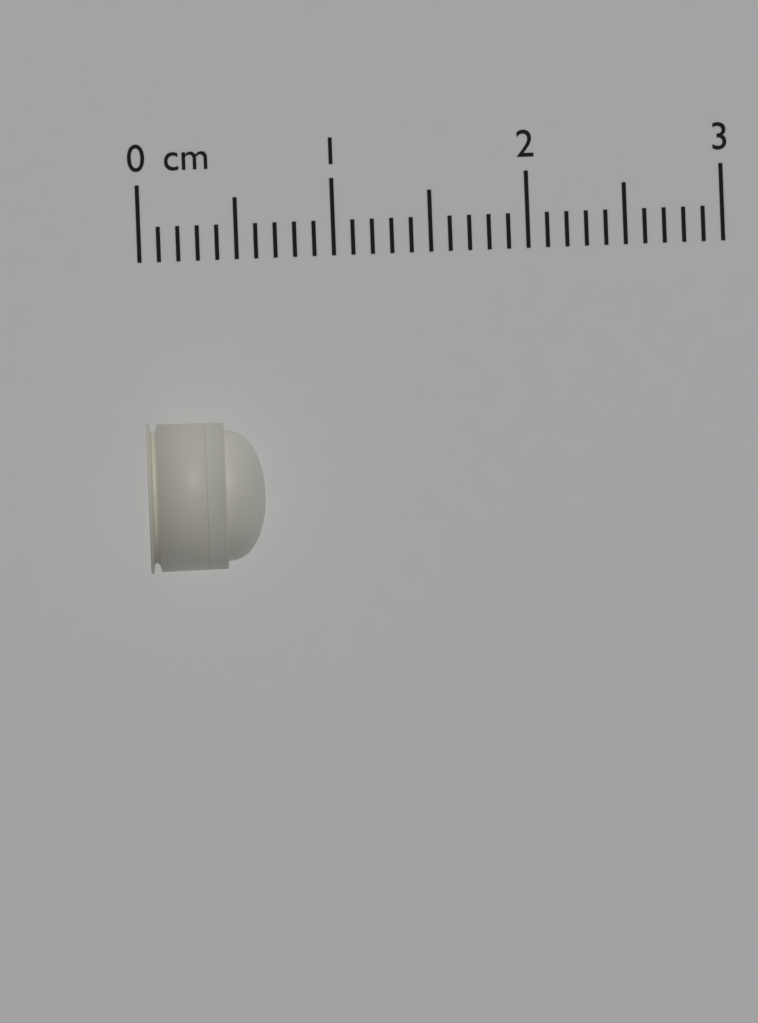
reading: 0.6 cm
